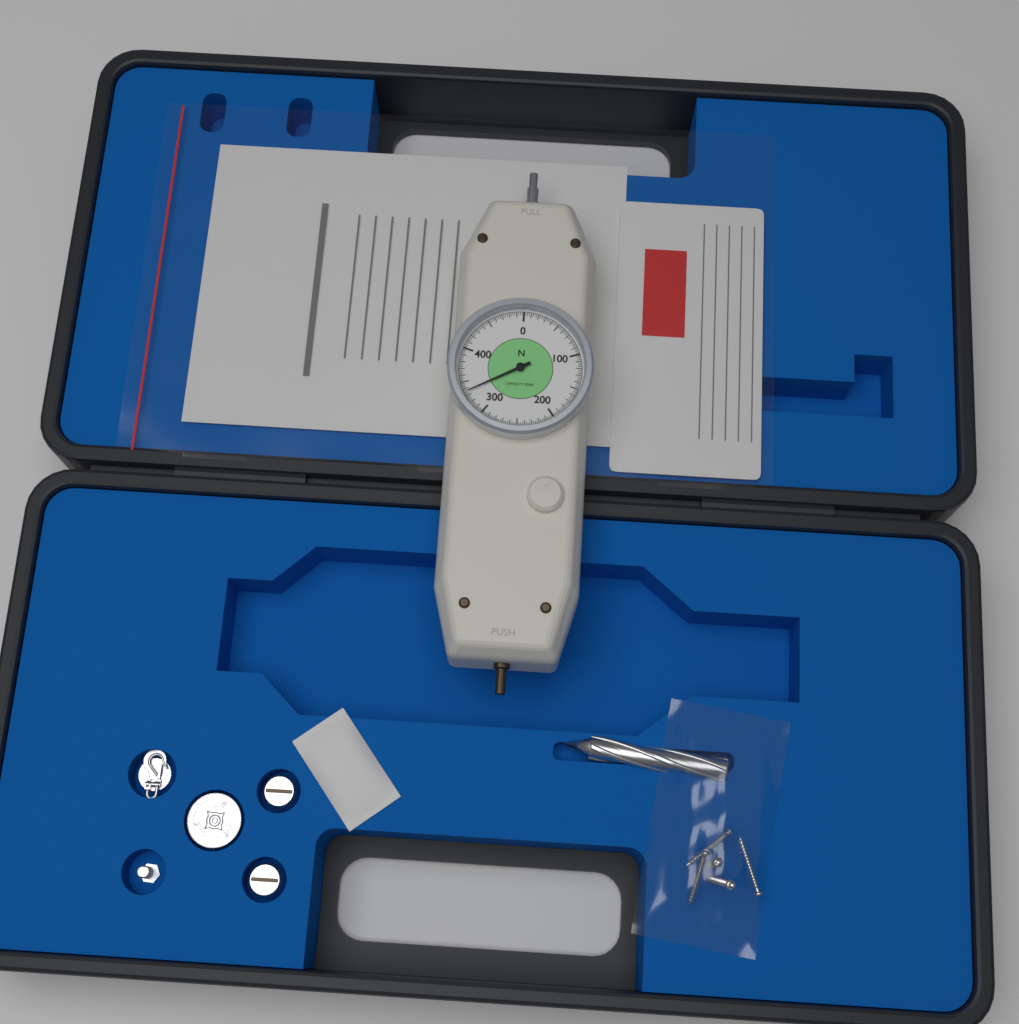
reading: 335.0 N
